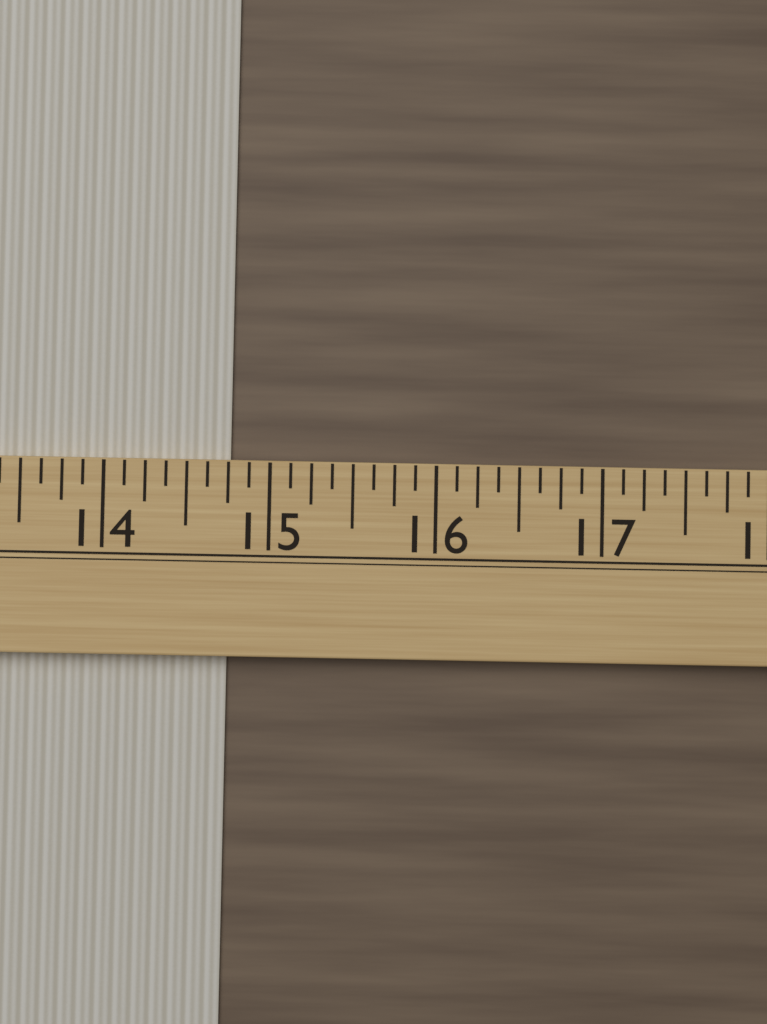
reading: 14.750 (no unit)
